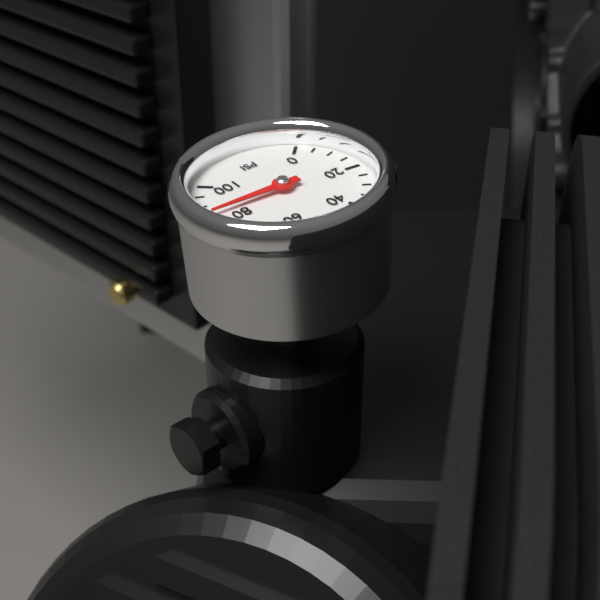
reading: 85 psi
